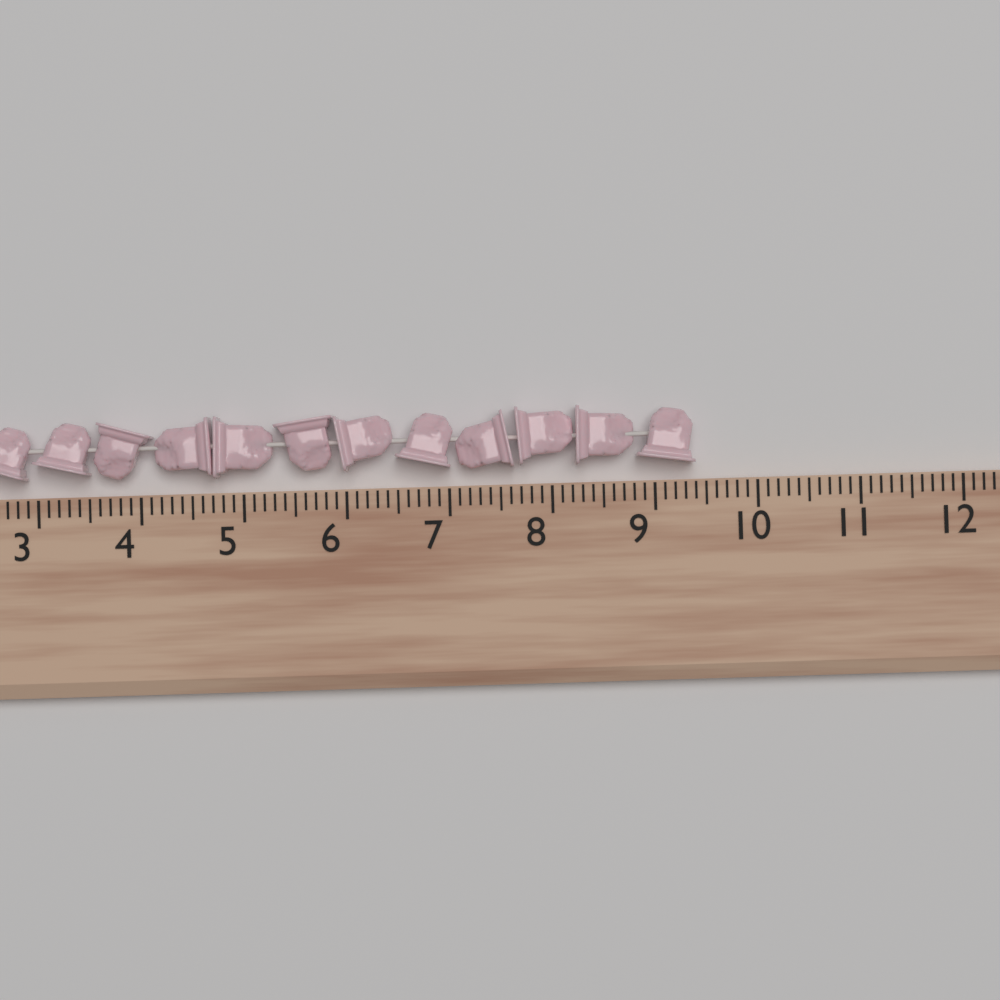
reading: 9.4 (no unit)
